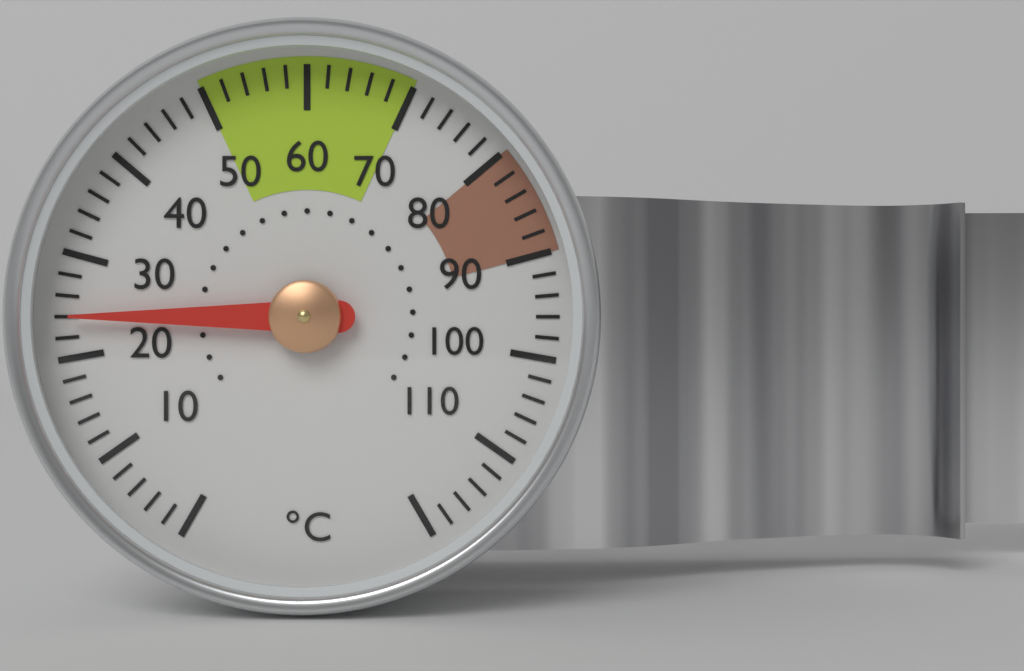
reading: 24 °C
